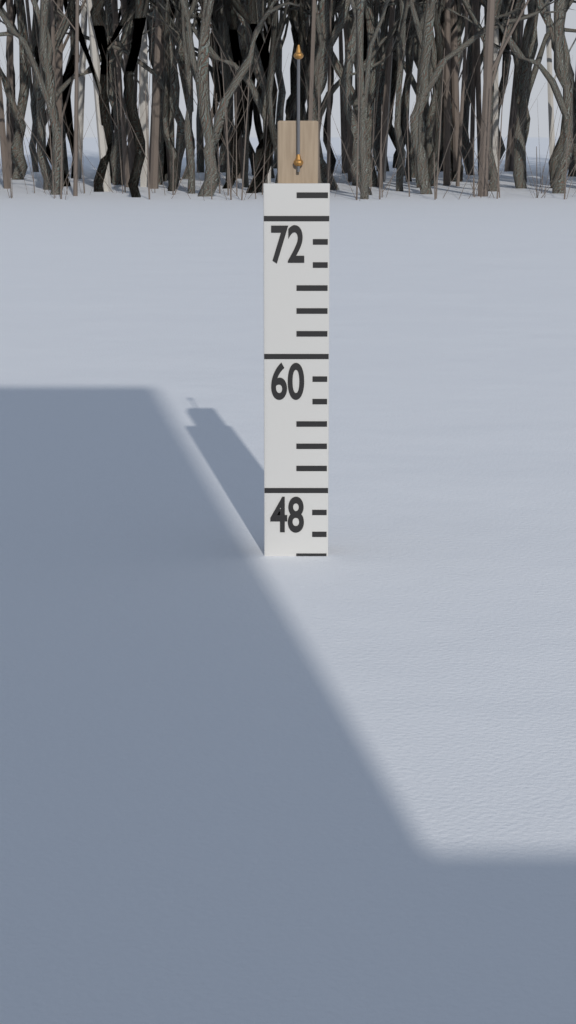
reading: 42 (no unit)
